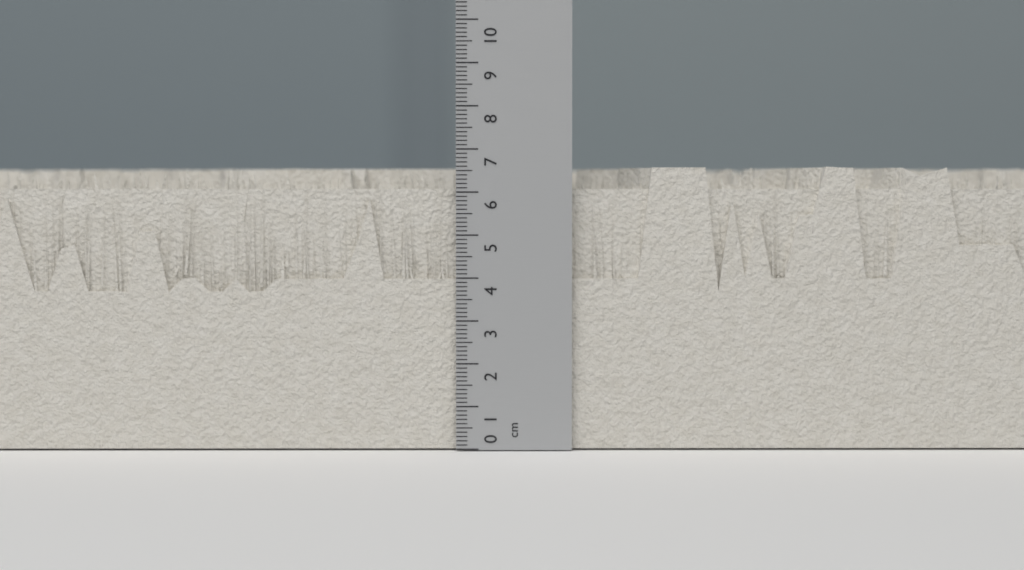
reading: 6.6 cm
